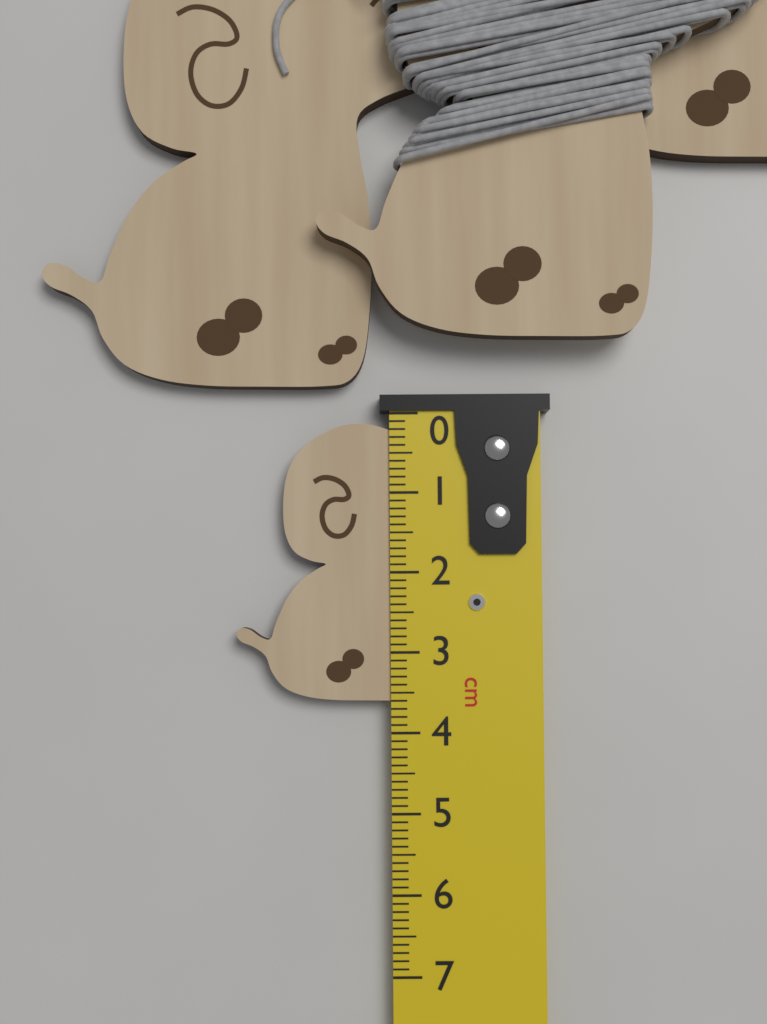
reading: 3.6 cm
